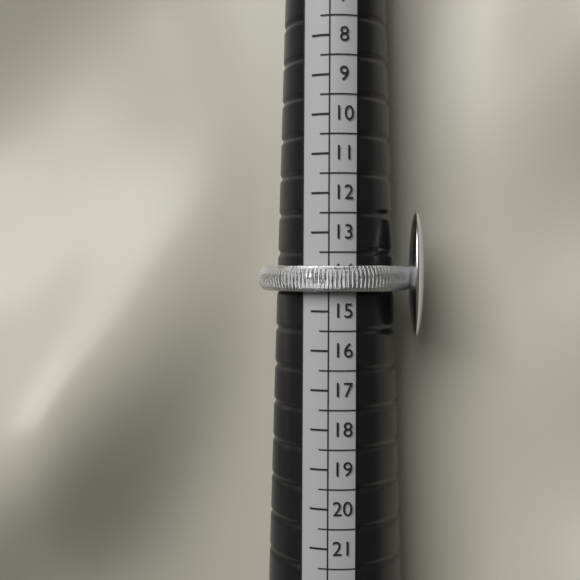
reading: 14.5 (no unit)
